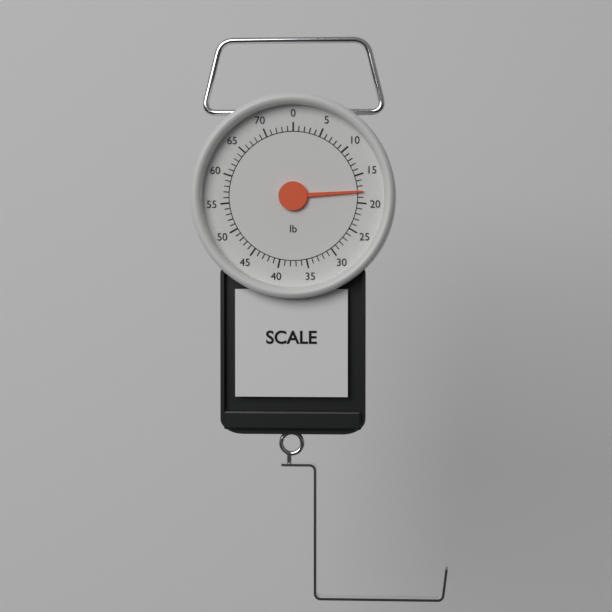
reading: 18 lb
